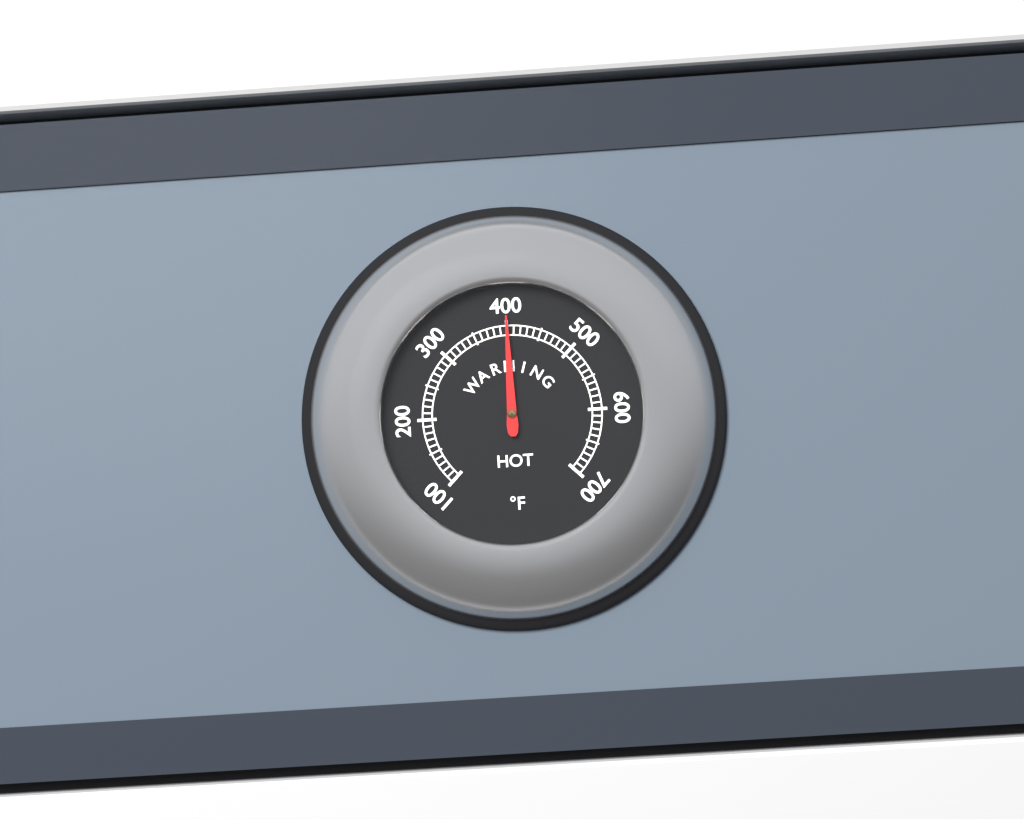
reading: 400 °F
